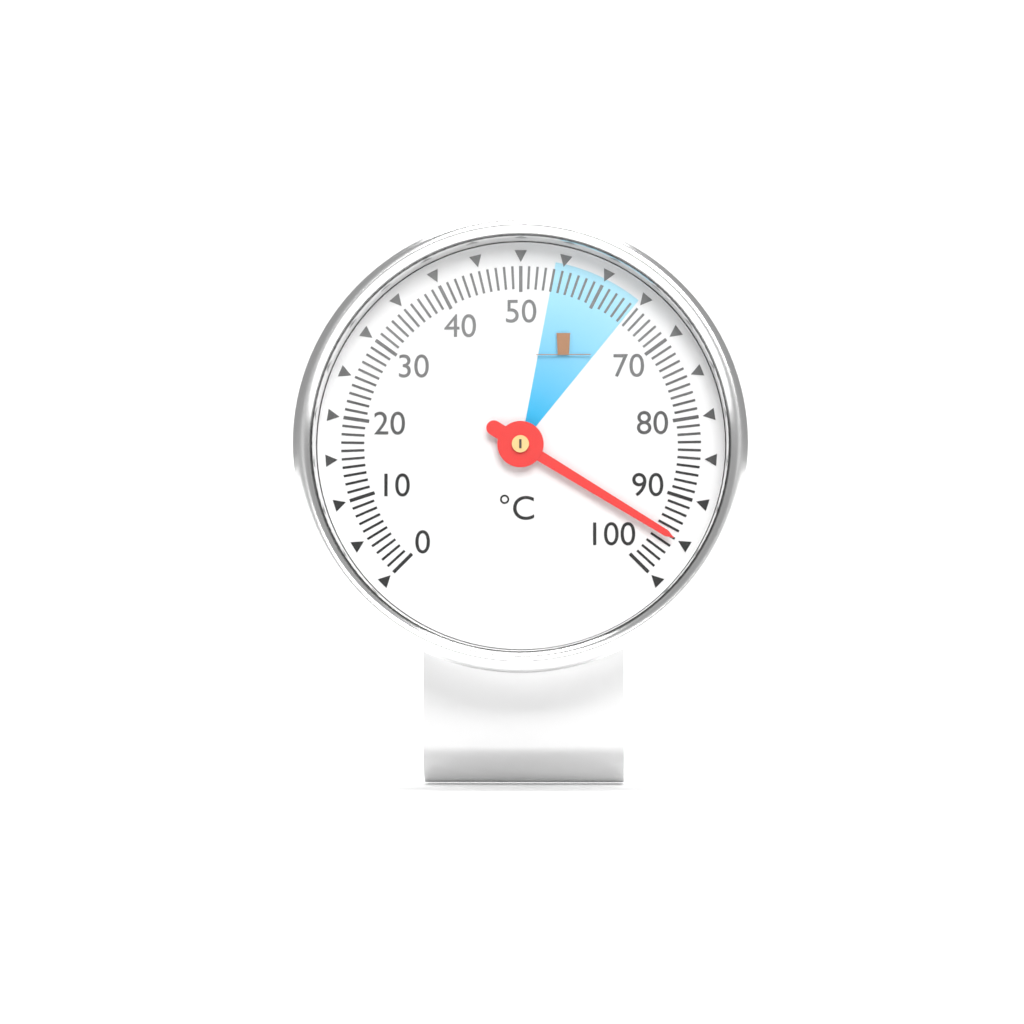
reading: 95 °C
